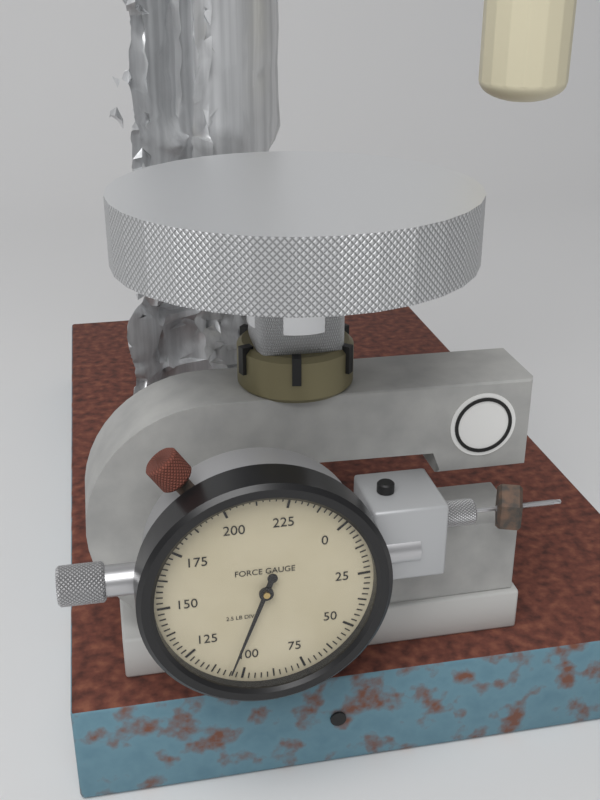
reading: 105.0 lb
